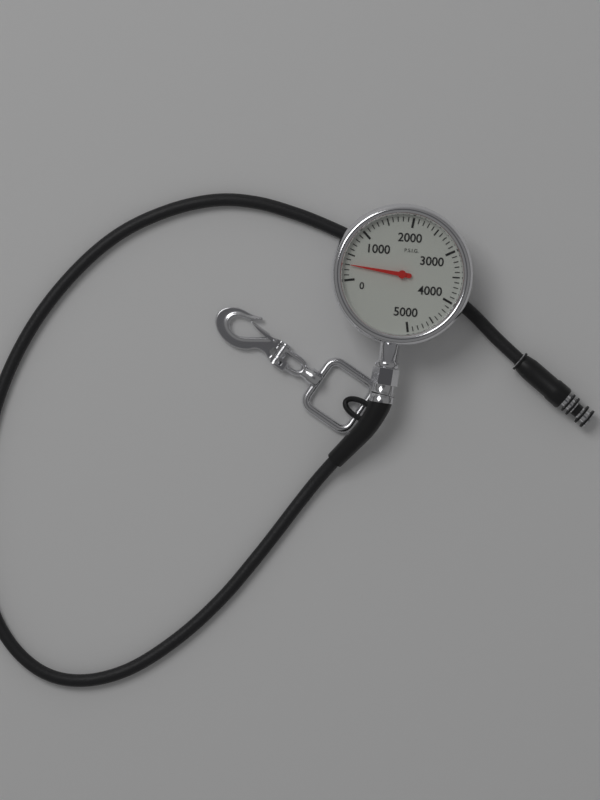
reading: 300 psi
